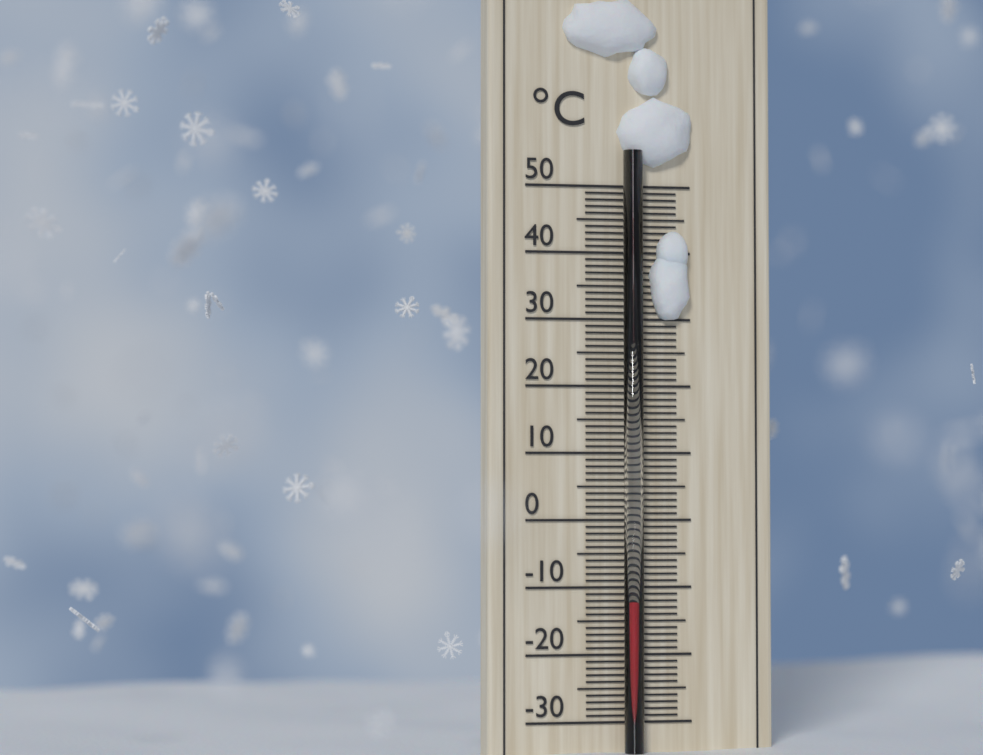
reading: -12 °C
